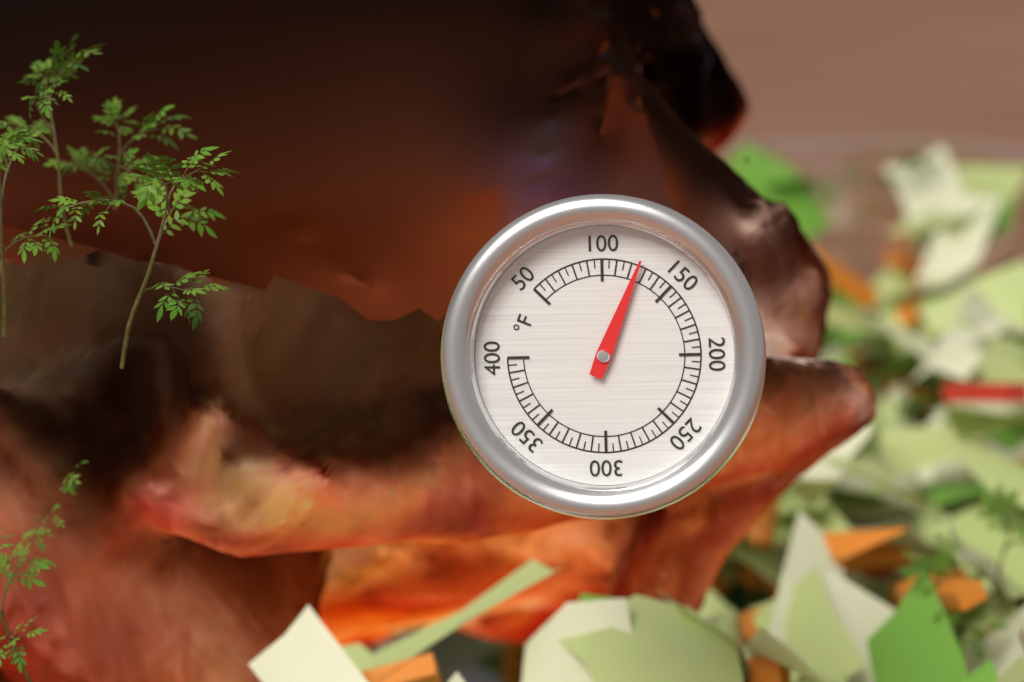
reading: 125 °F
